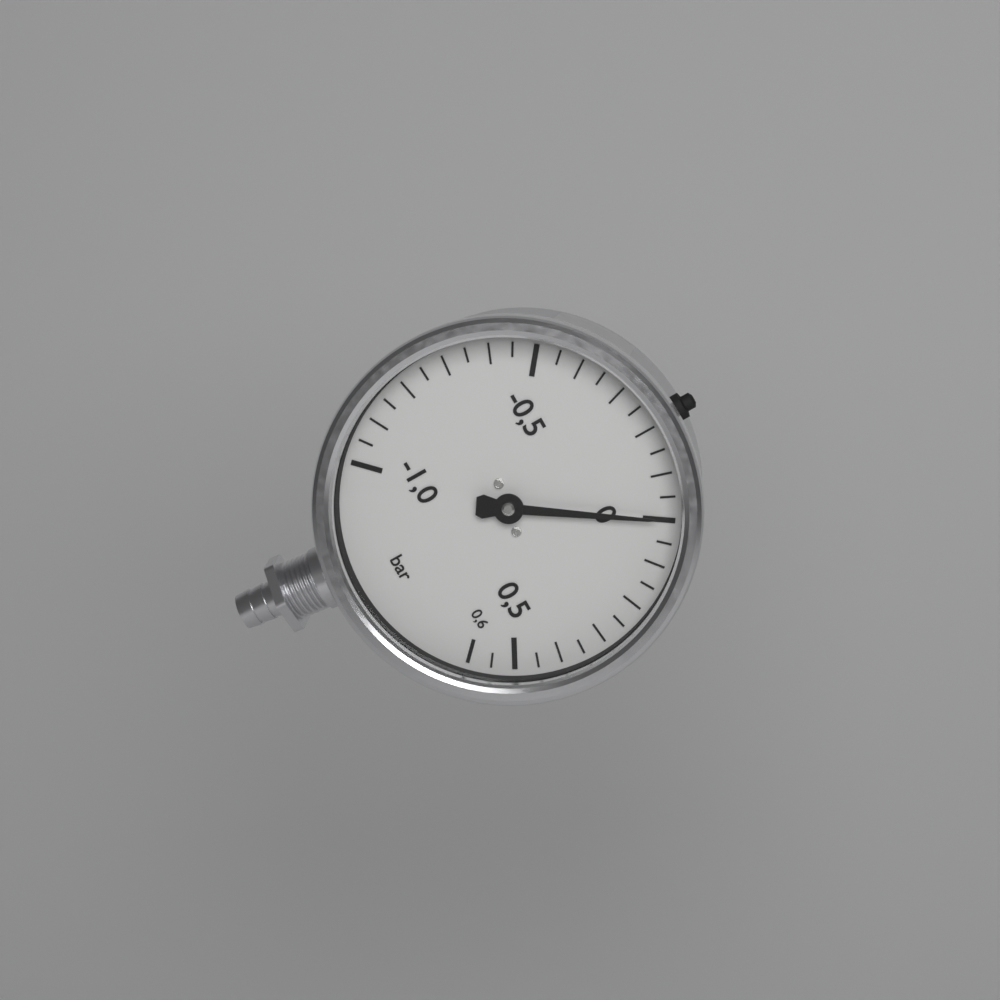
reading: 0.00 bar
